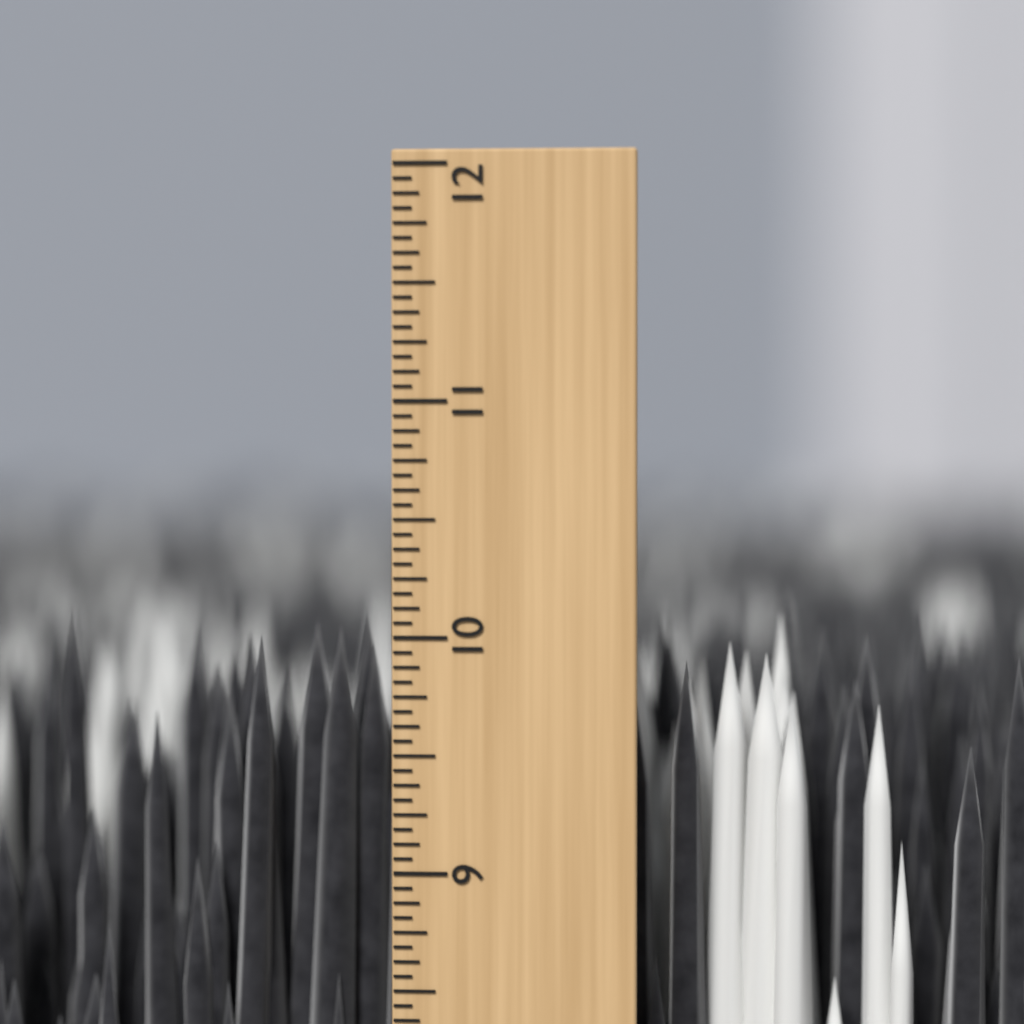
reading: 10.0625 inch
